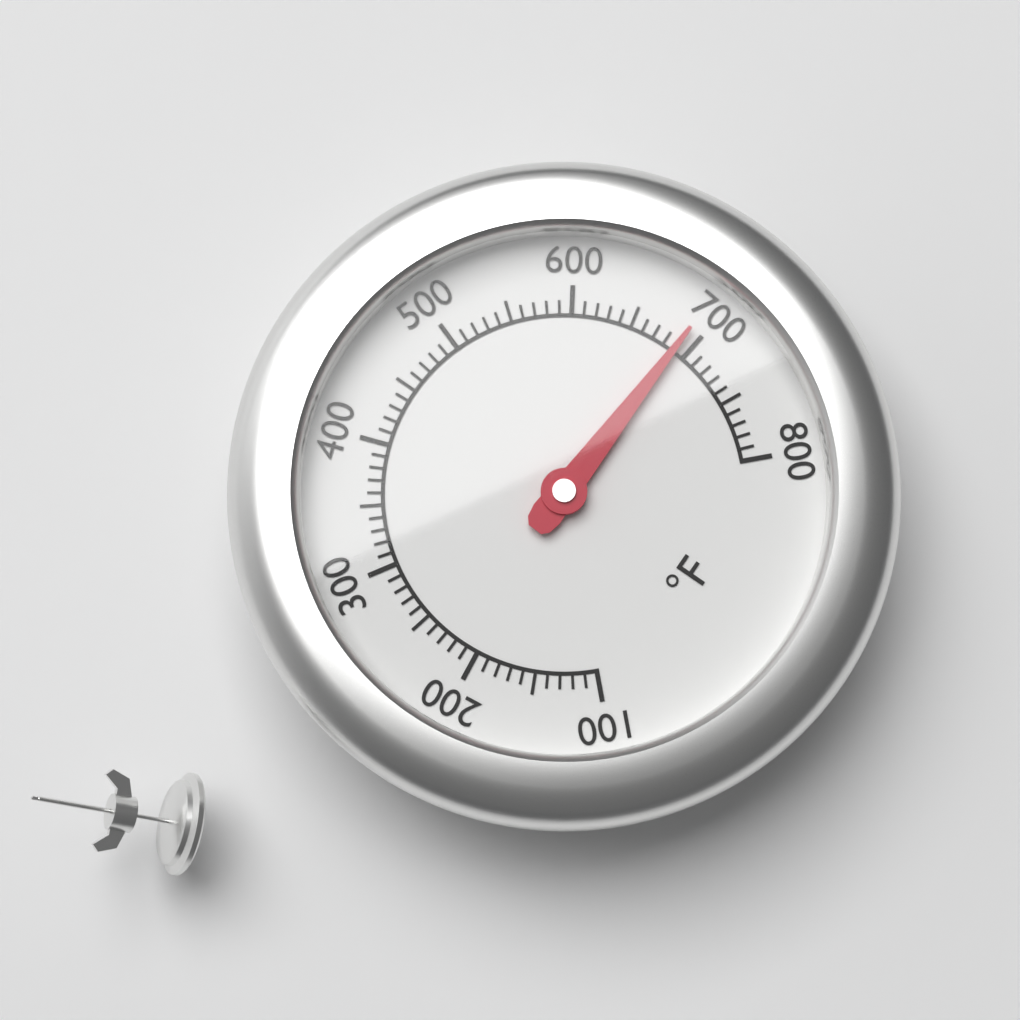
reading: 690 °F
